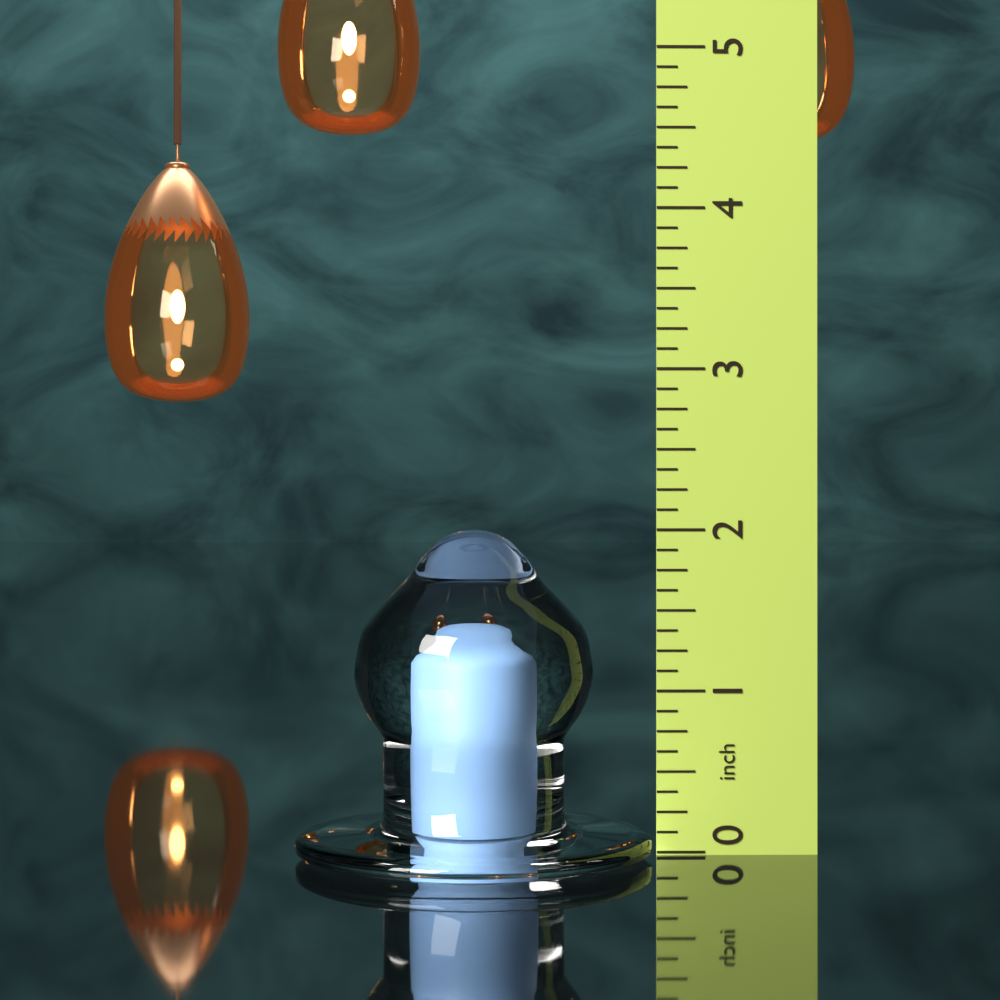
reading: 2.000 in
